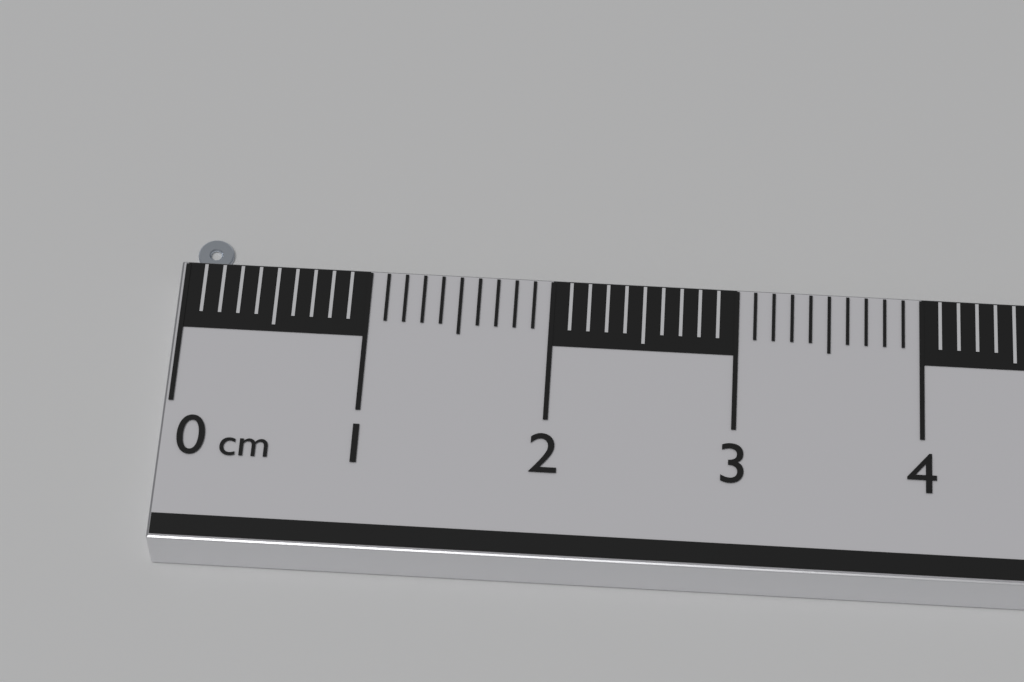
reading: 0.2 cm
